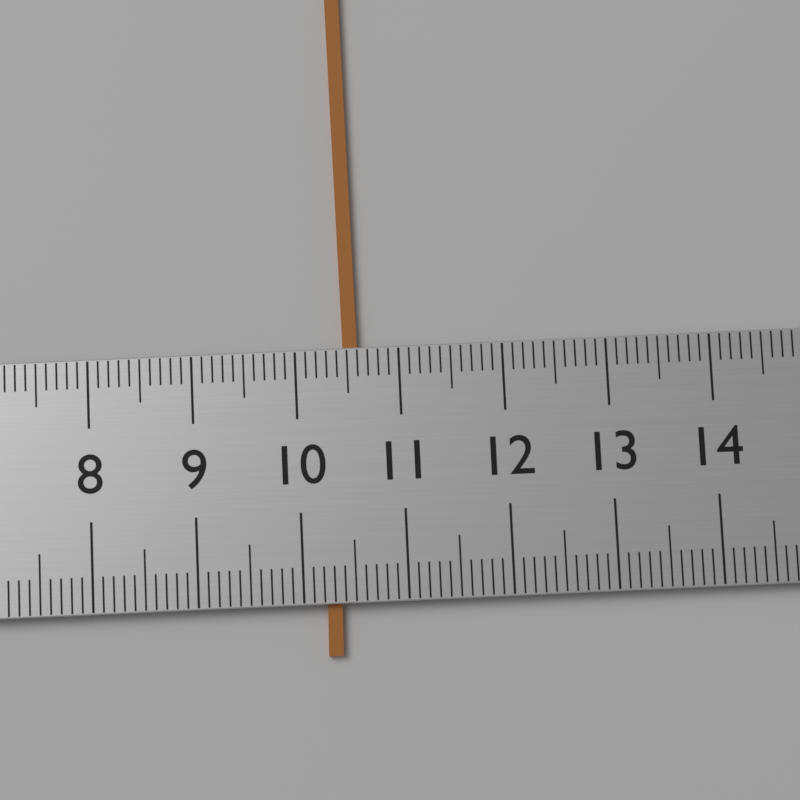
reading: 10.6 (no unit)
